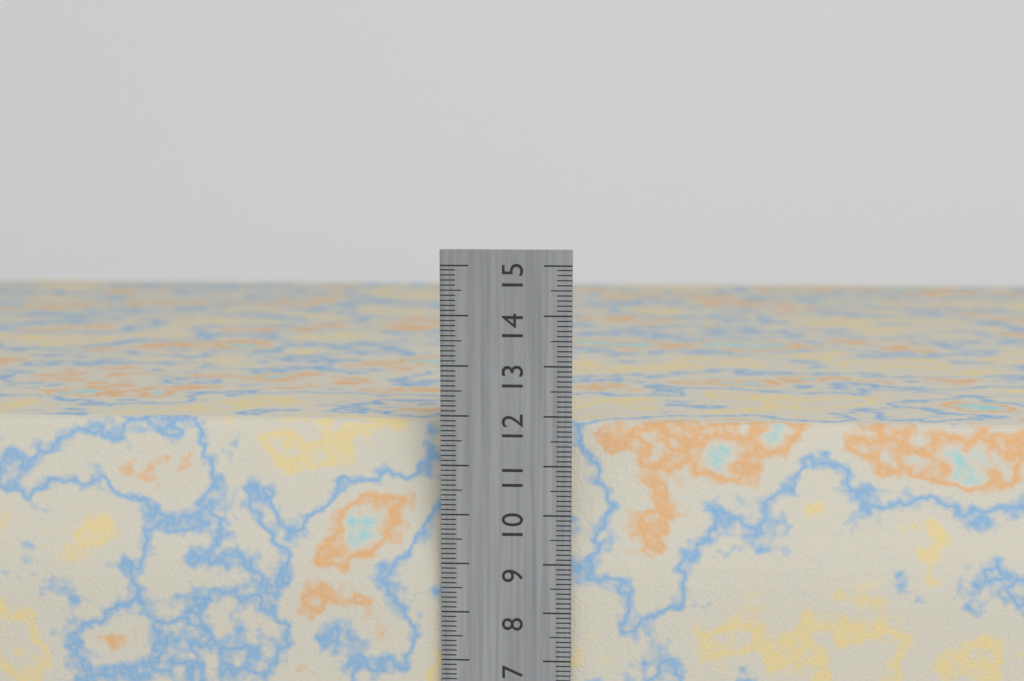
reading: 11.7 cm
